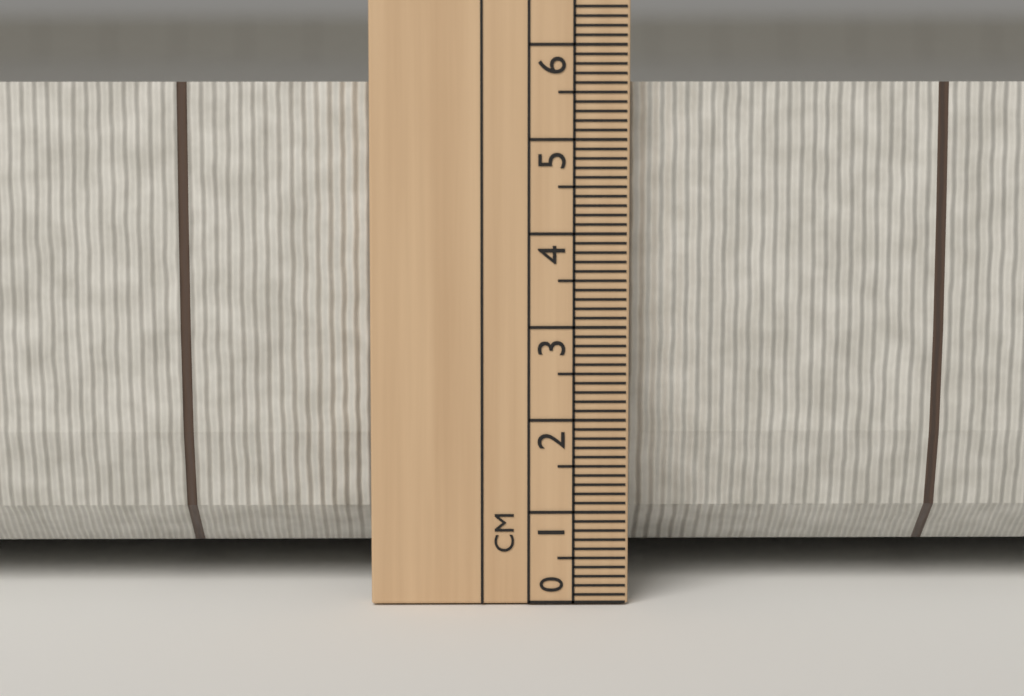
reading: 5.6 cm
